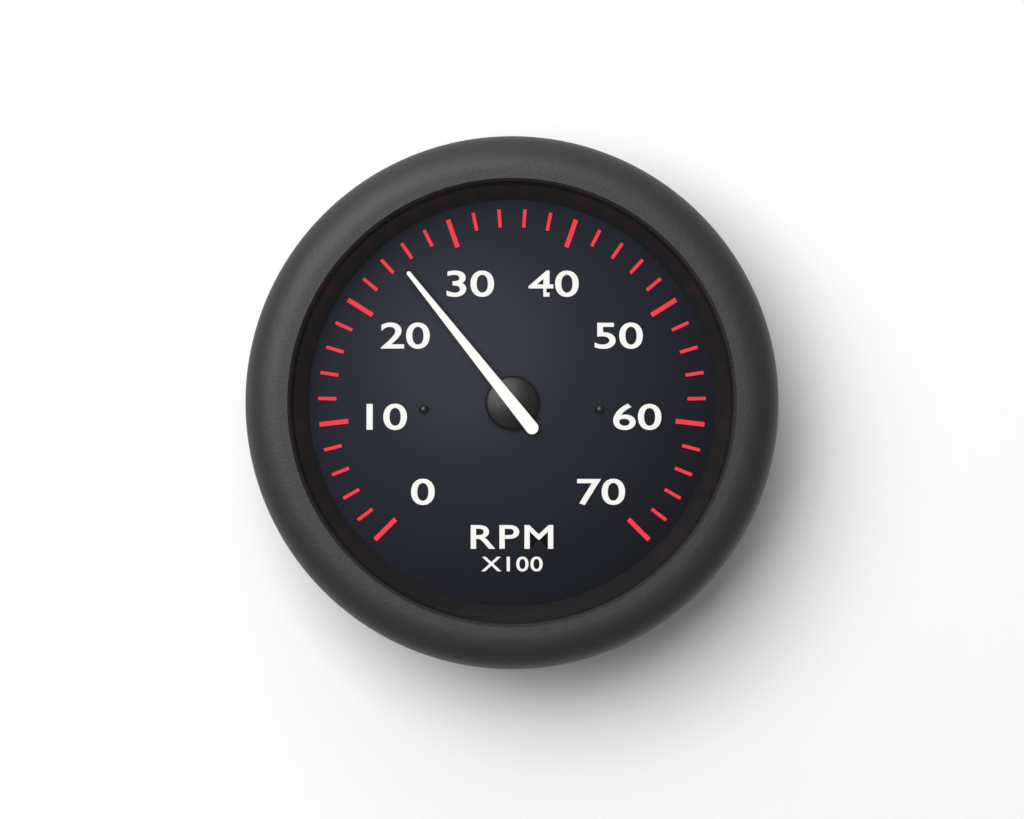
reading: 2500 RPM
